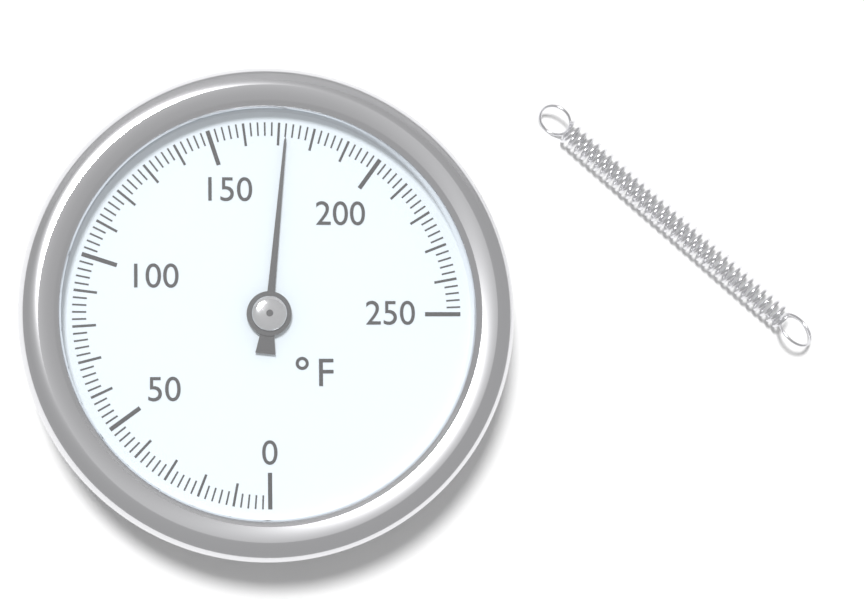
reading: 172 °F
